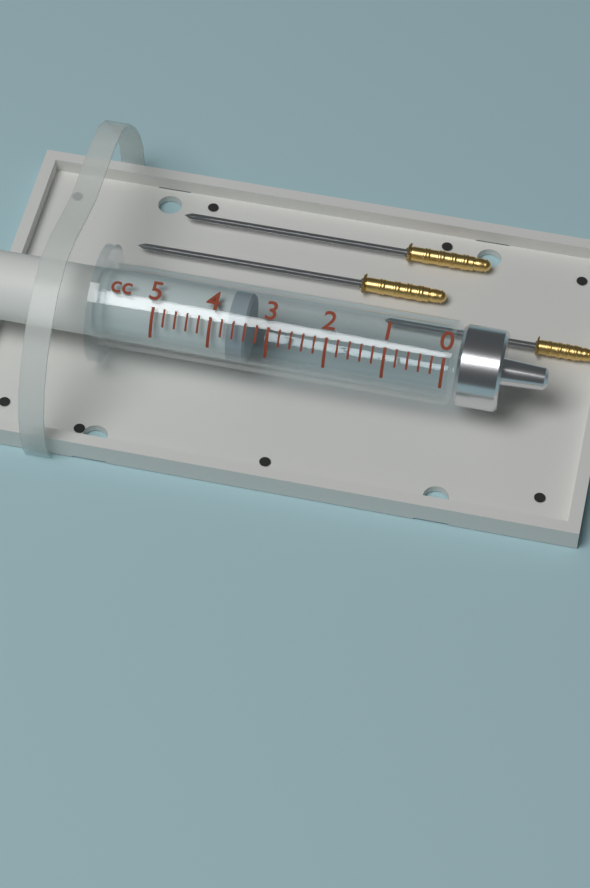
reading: 3.4 cc
